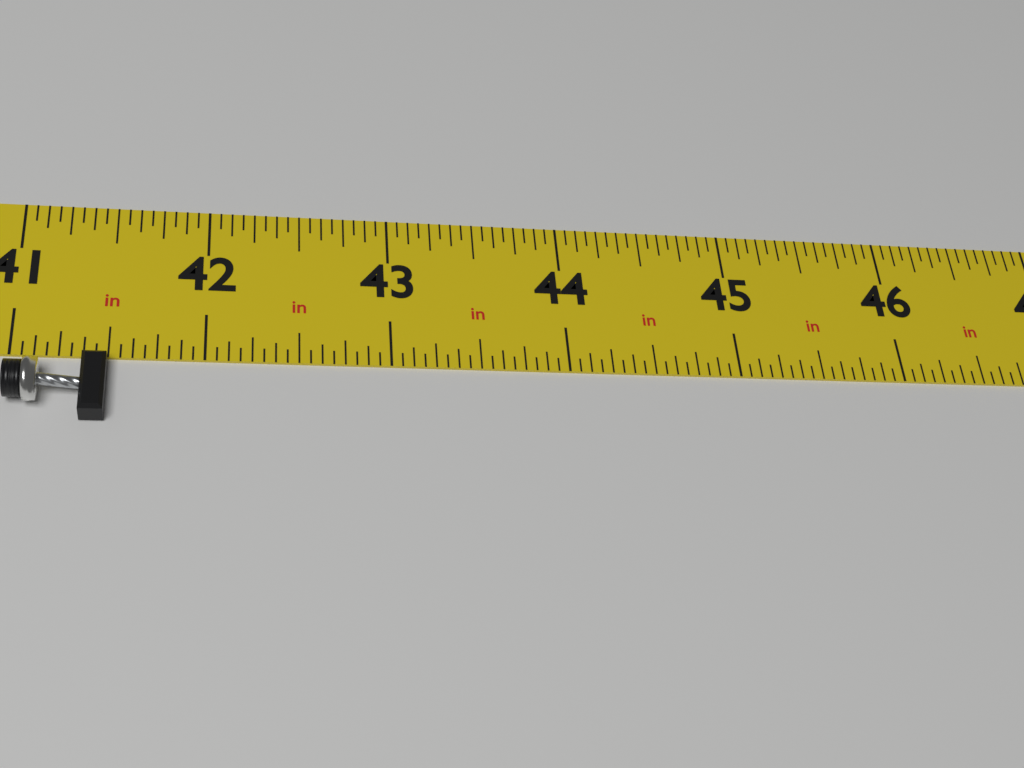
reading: 41.5000 in
